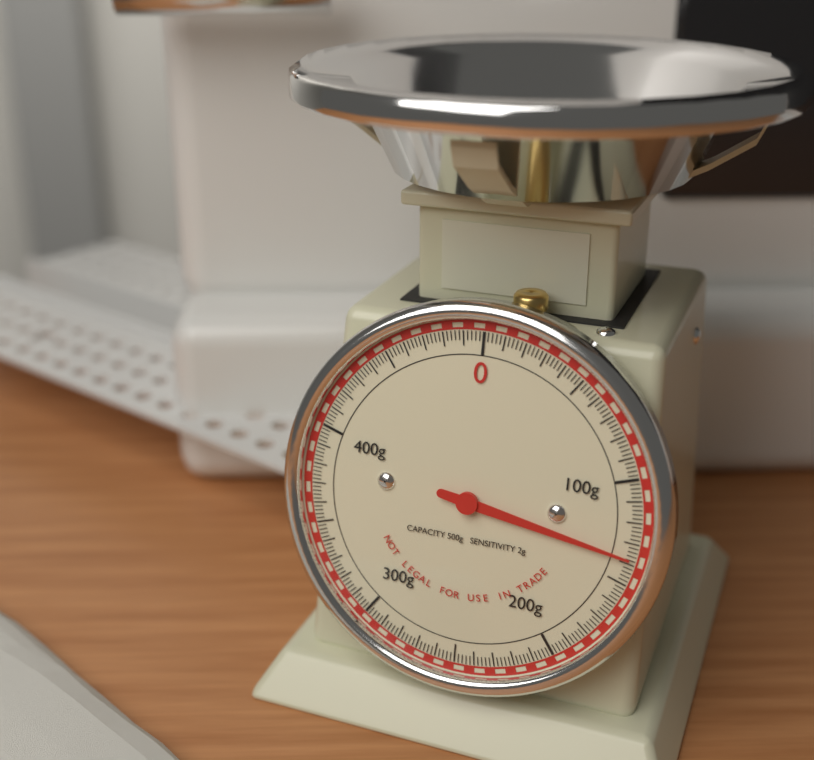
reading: 138 g
